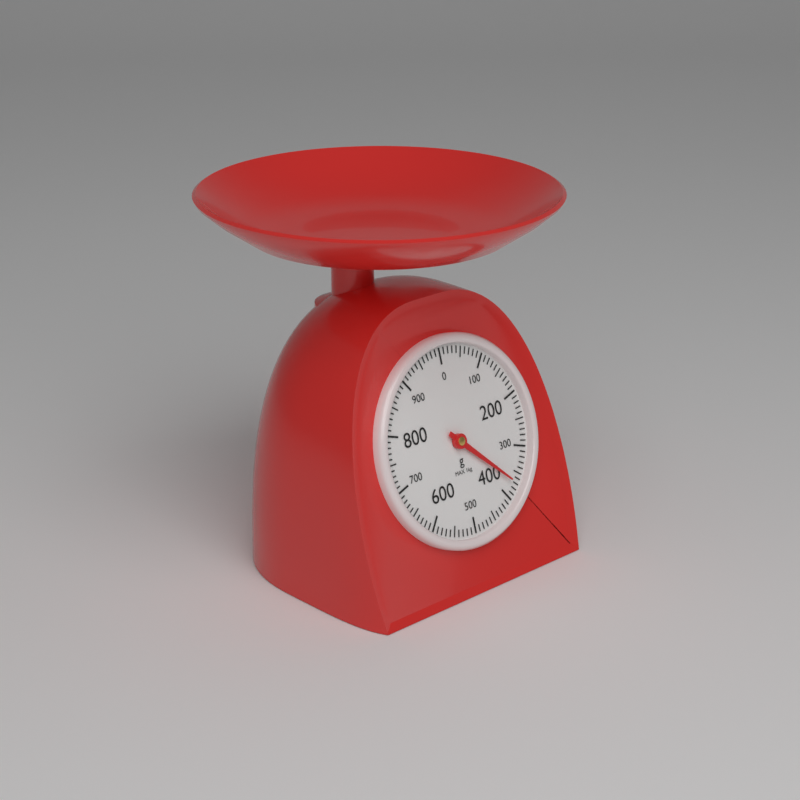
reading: 370 g
